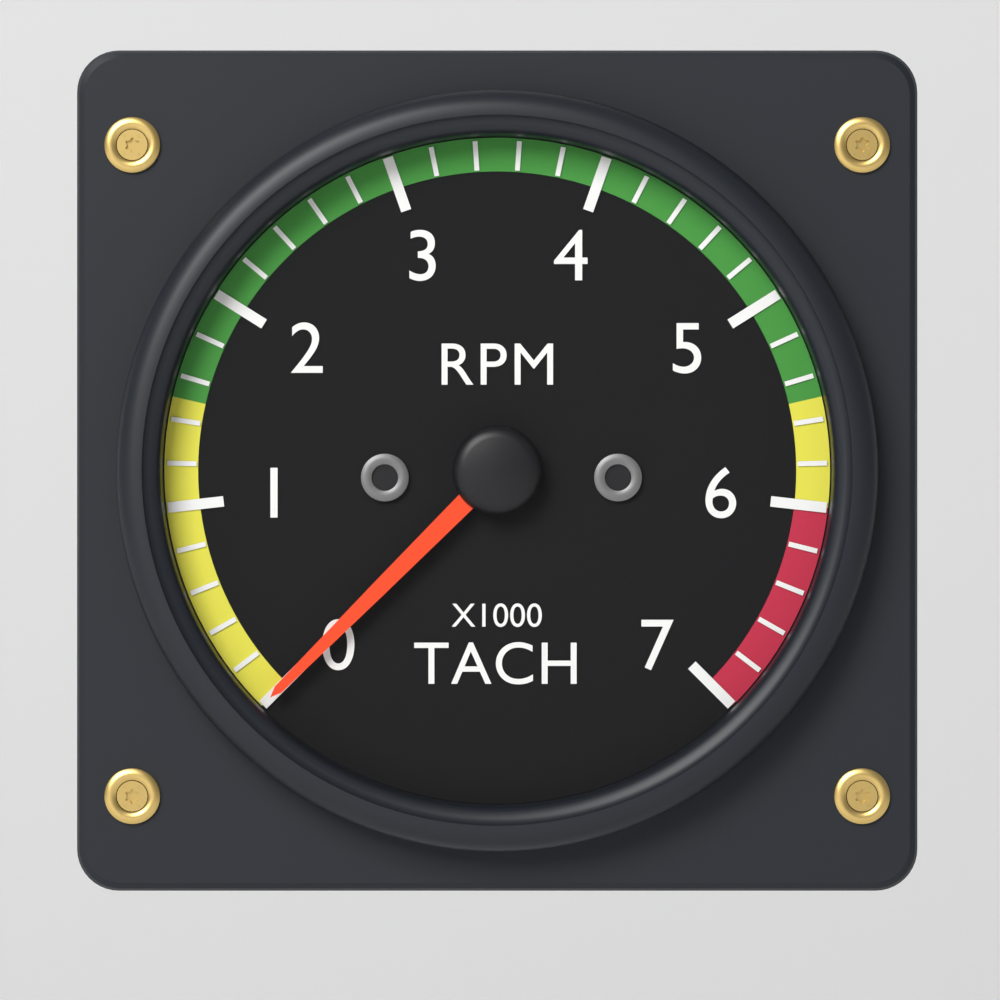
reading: 0 RPM
